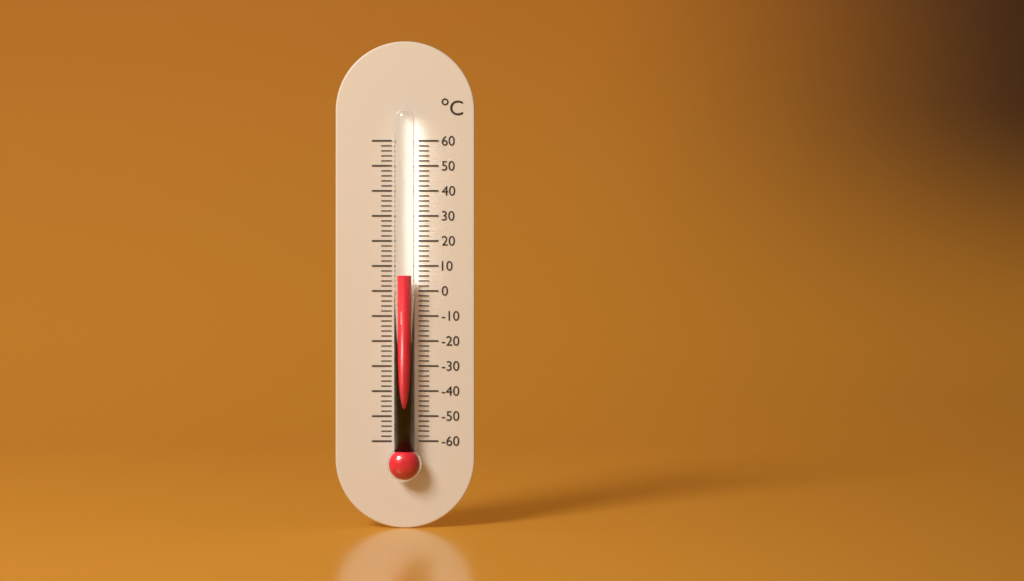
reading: 6 °C
